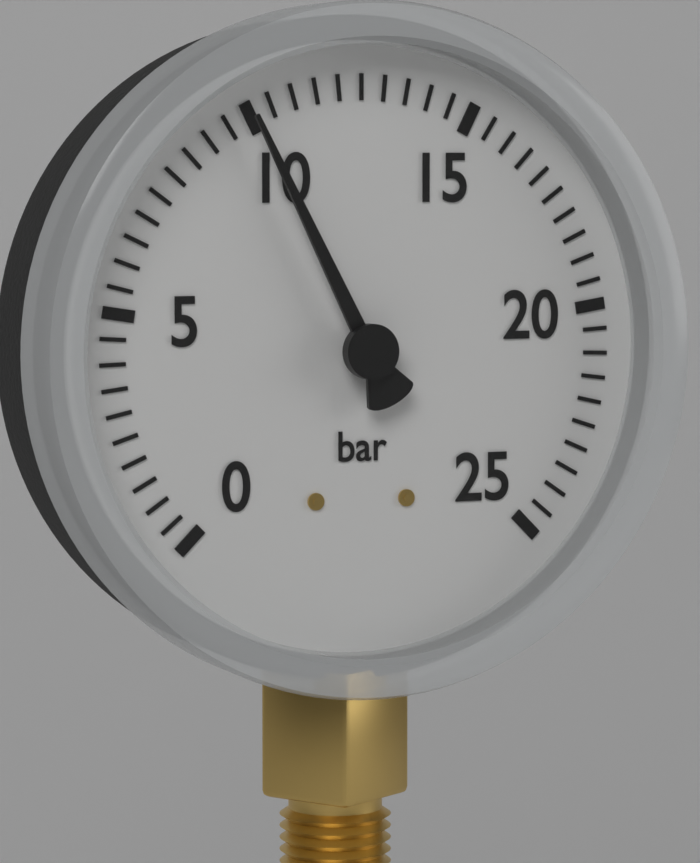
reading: 10.0 bar
